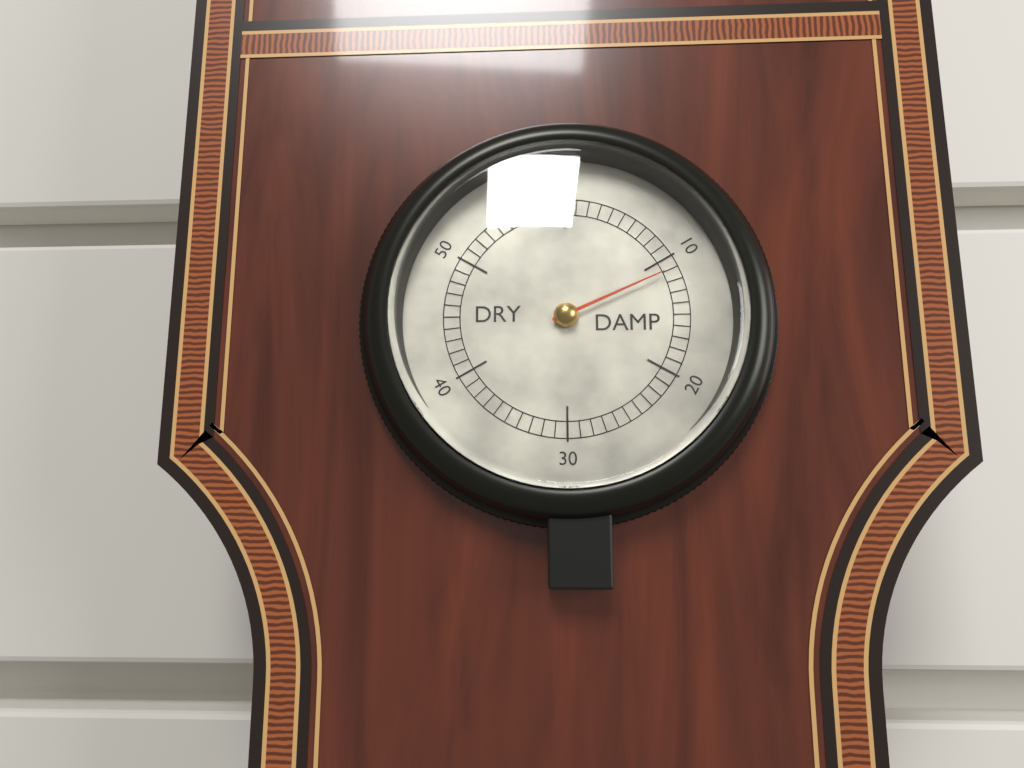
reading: 11 (no unit)
